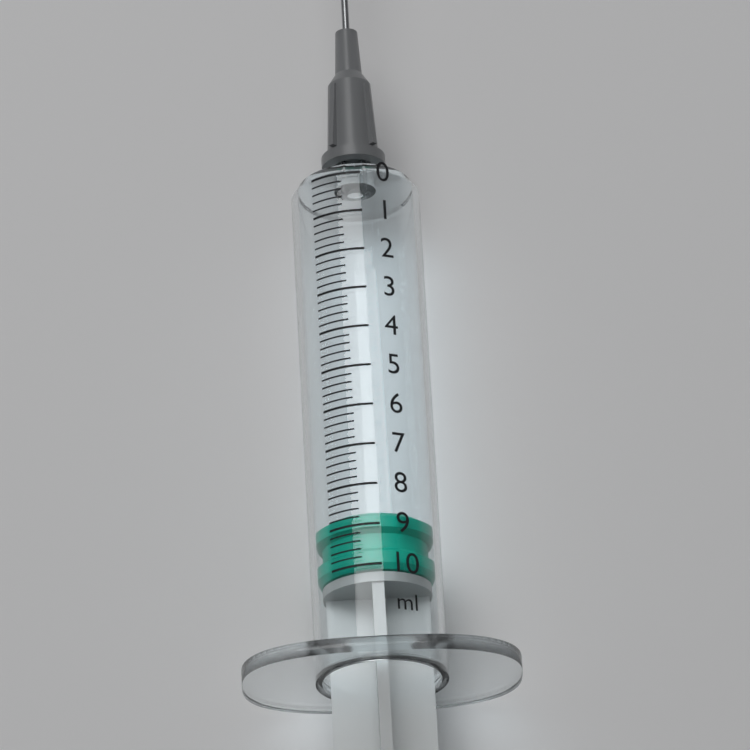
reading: 8.6 ml
